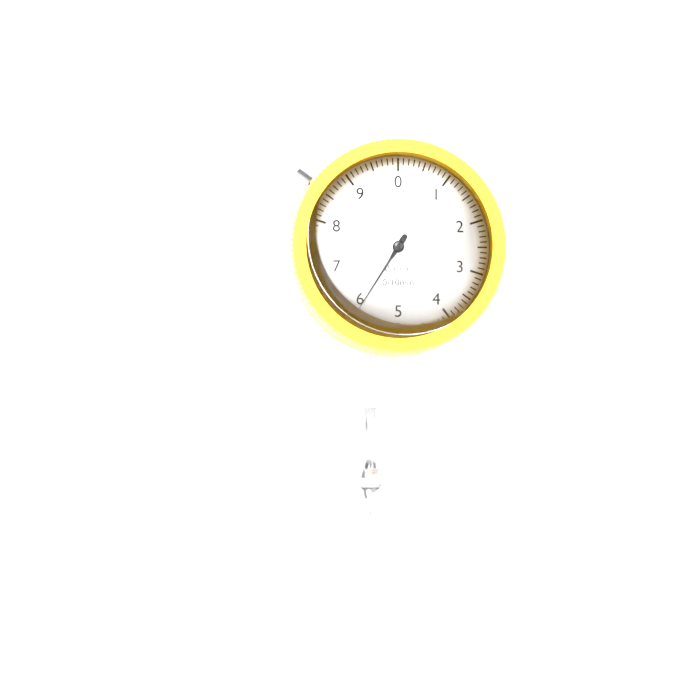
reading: 5.9 mm
